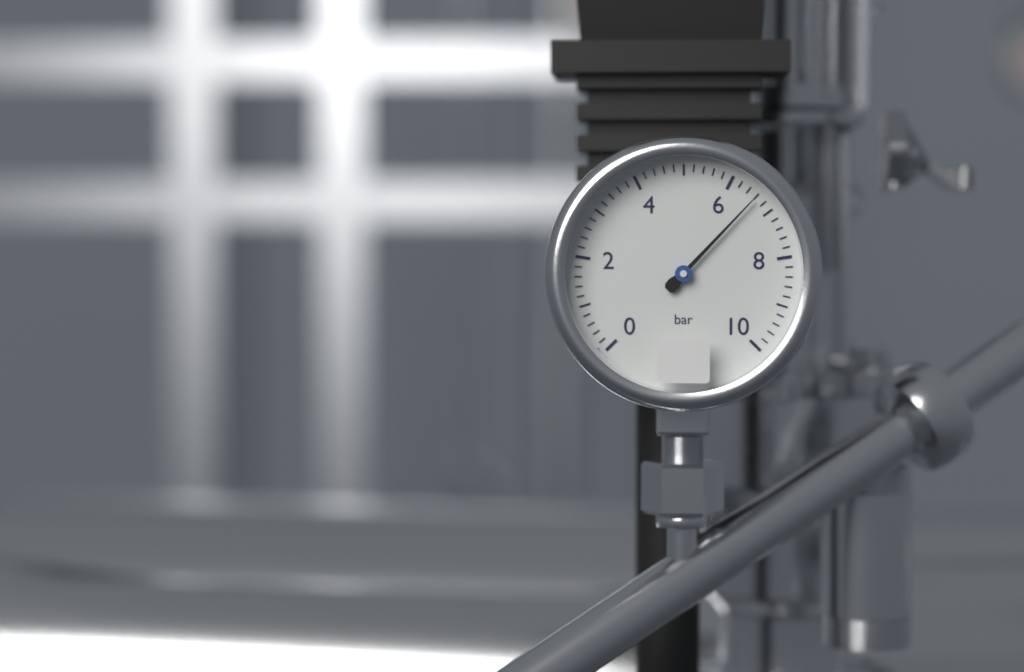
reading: 6.6 bar
